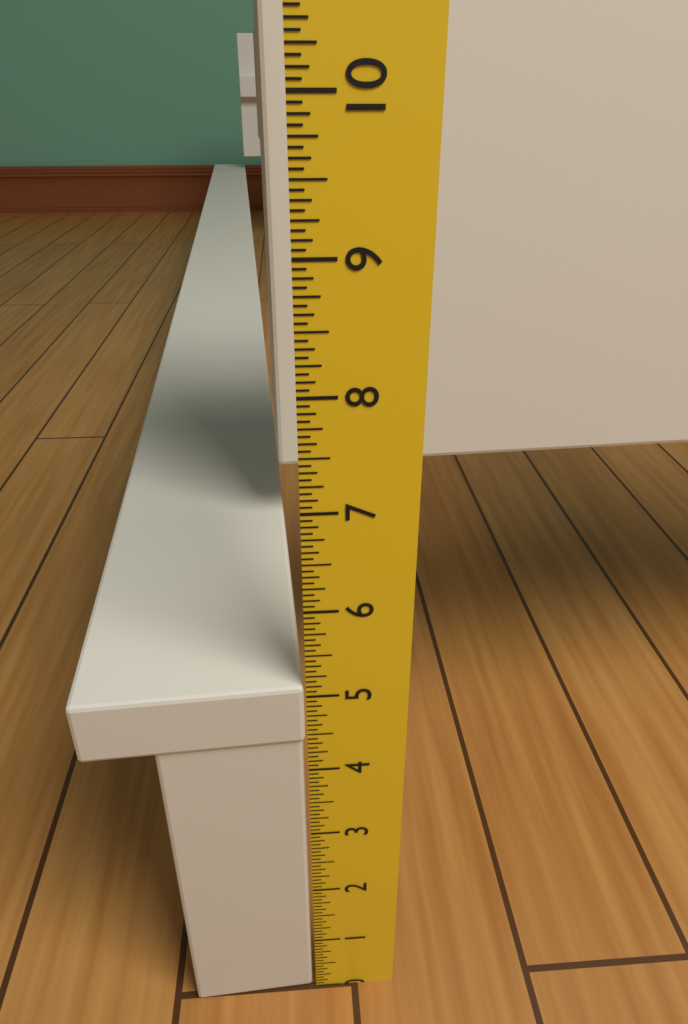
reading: 5.1250 in
